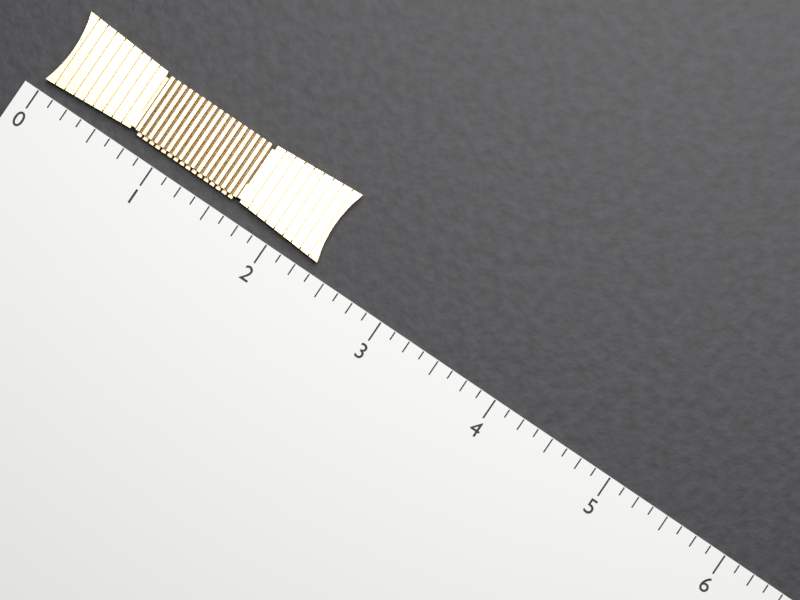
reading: 2.375 (no unit)
